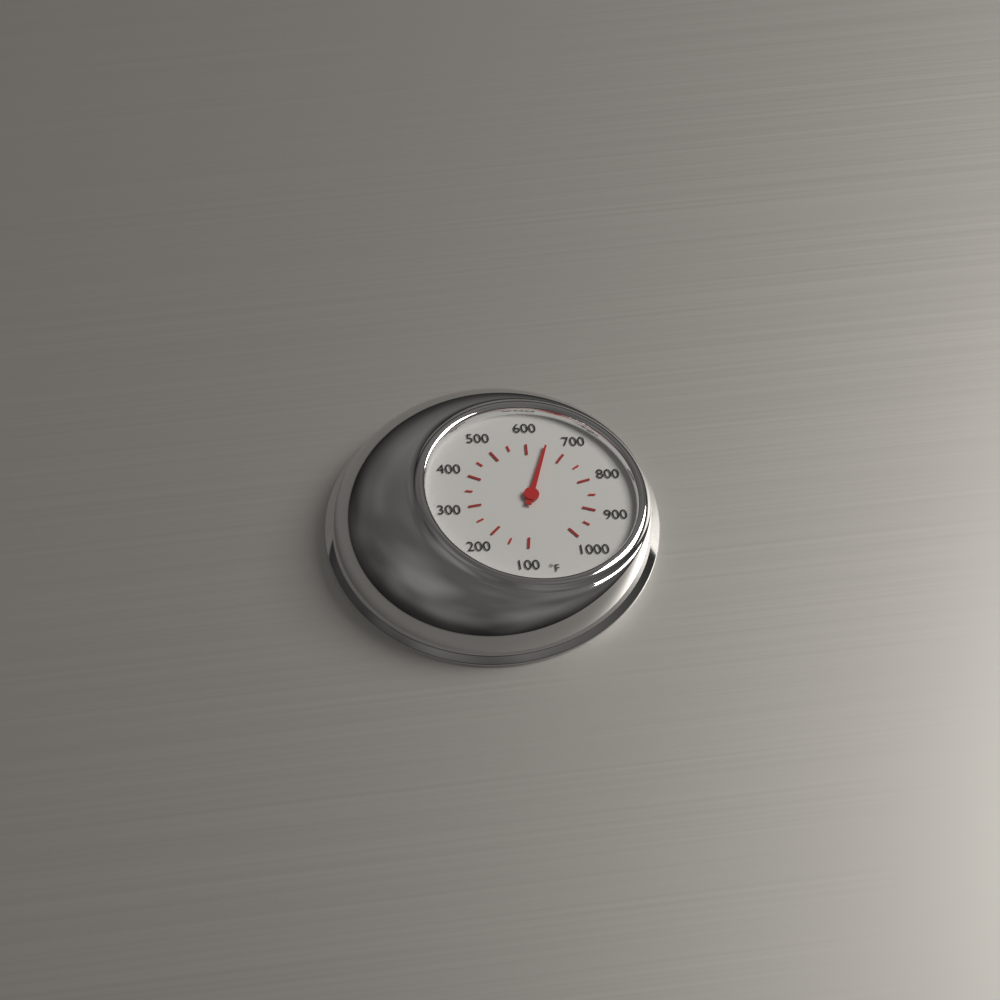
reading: 650 °F
